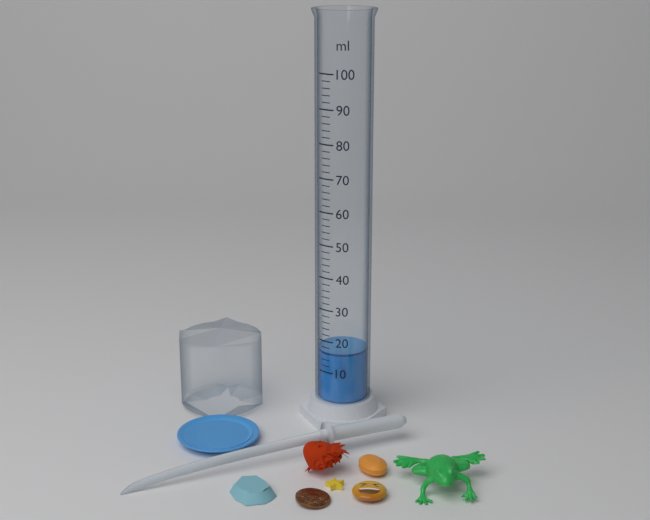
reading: 16 ml
